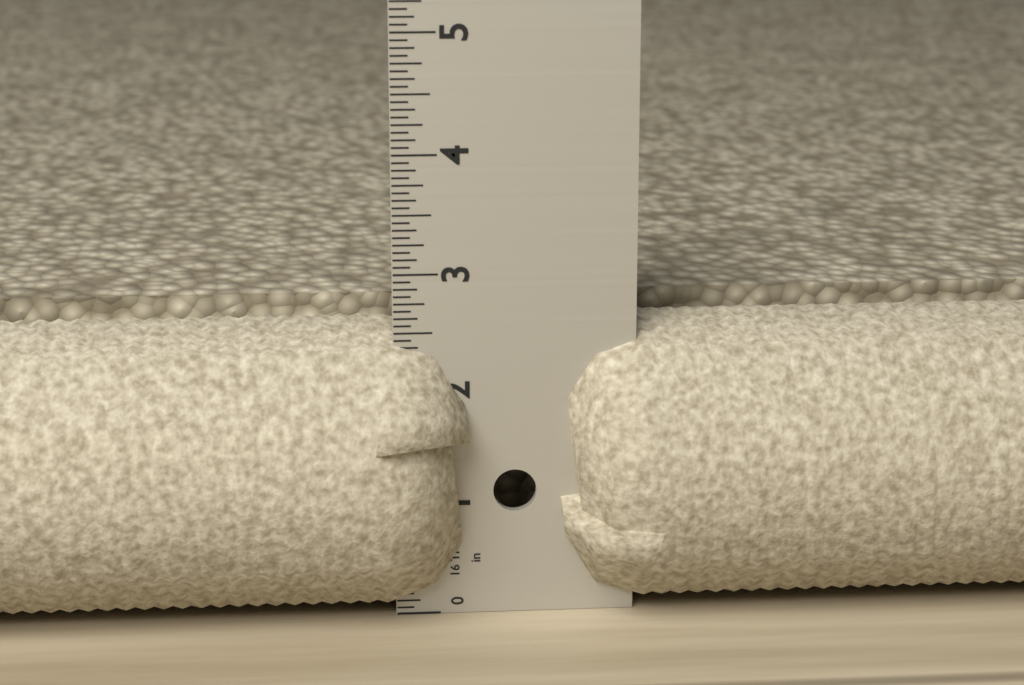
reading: 2.5625 in
